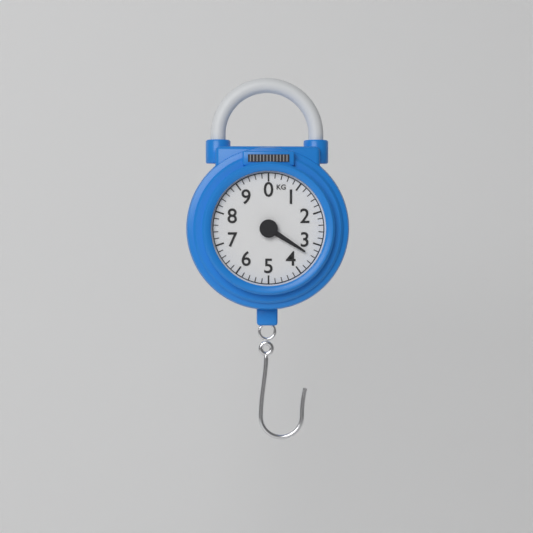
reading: 3.4 kg
